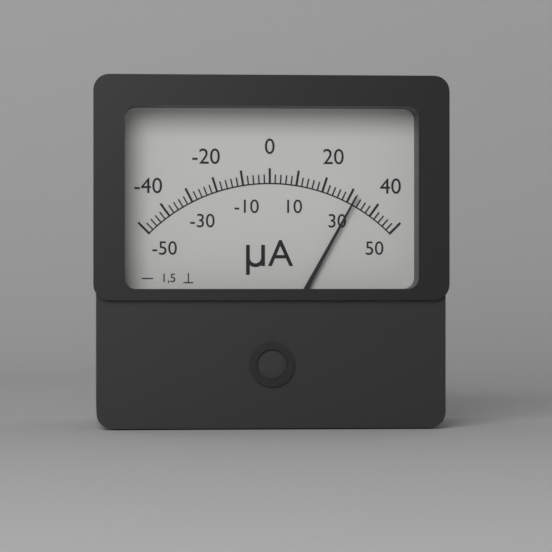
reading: 32 µA
